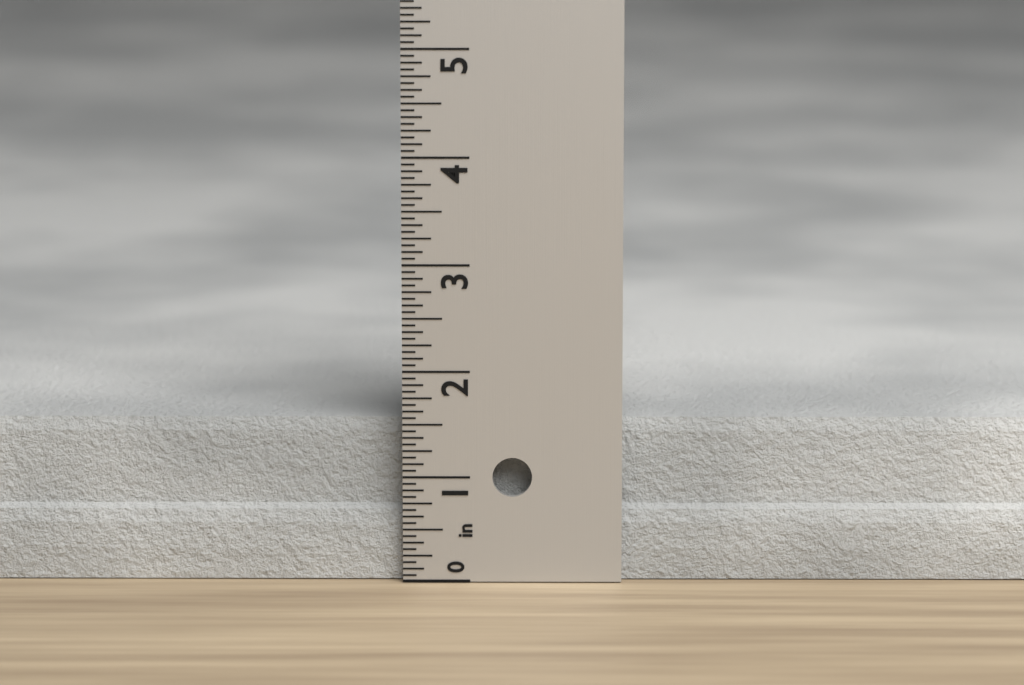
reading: 1.5000 in
